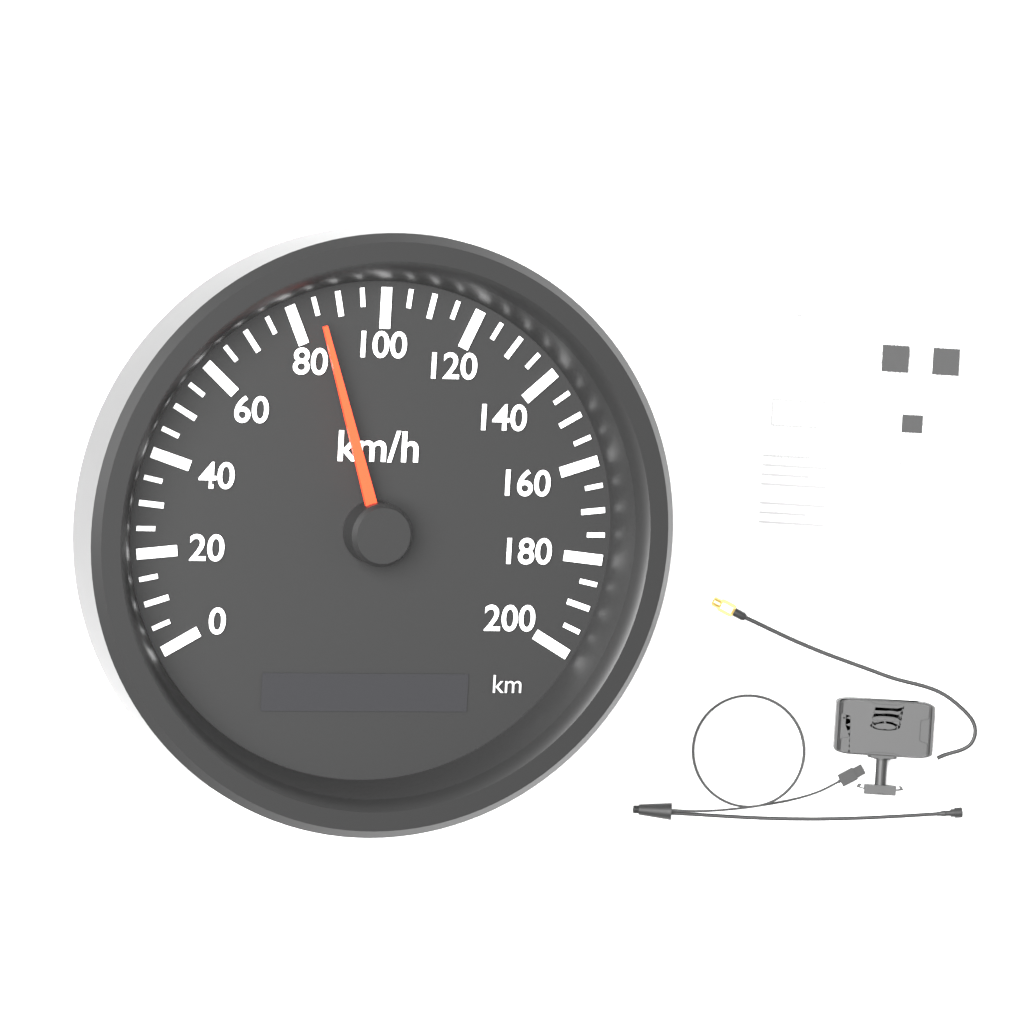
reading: 85 km/h
